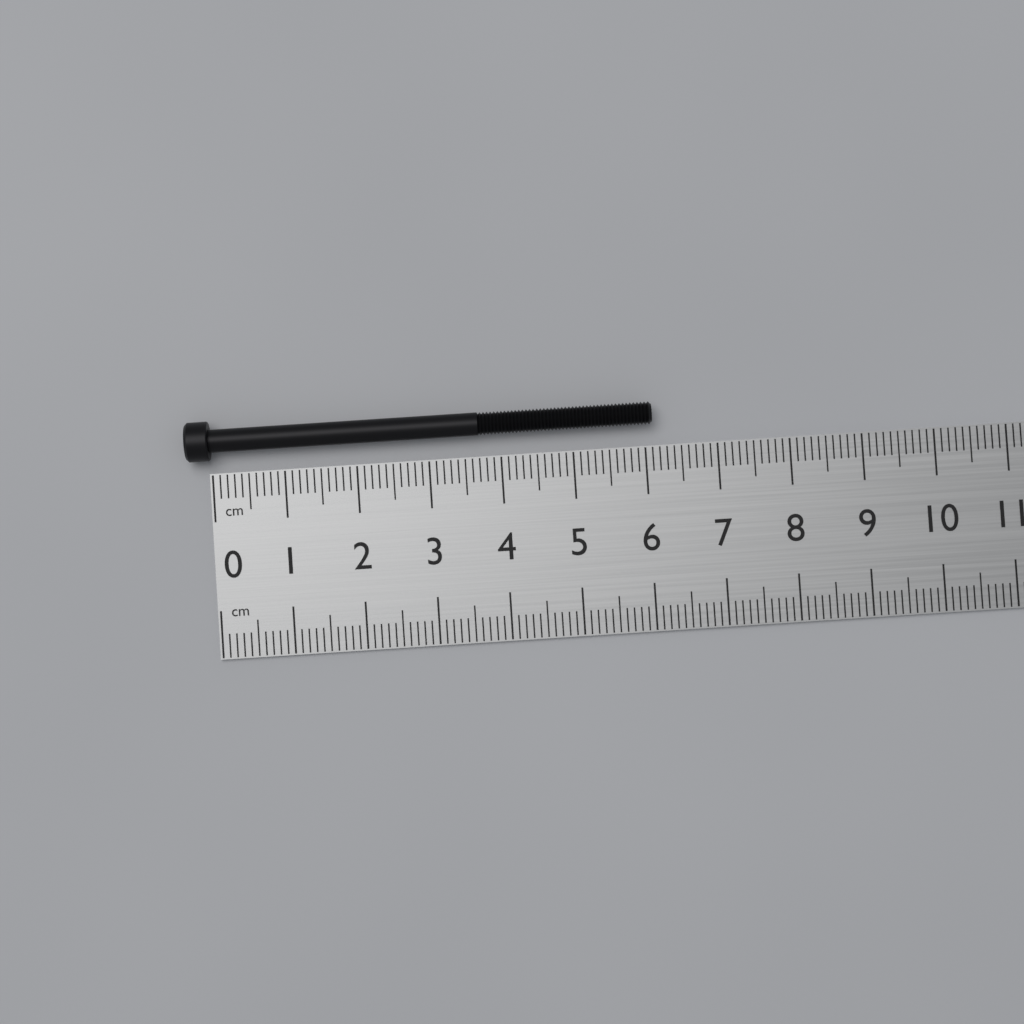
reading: 6.1 cm
